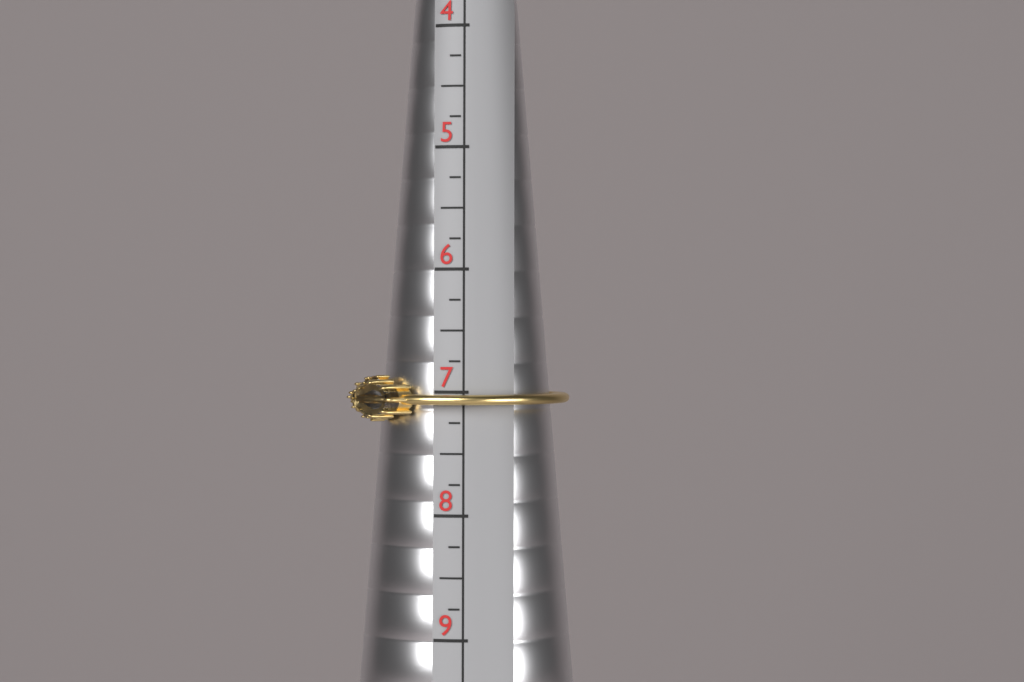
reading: 7.25 (no unit)
